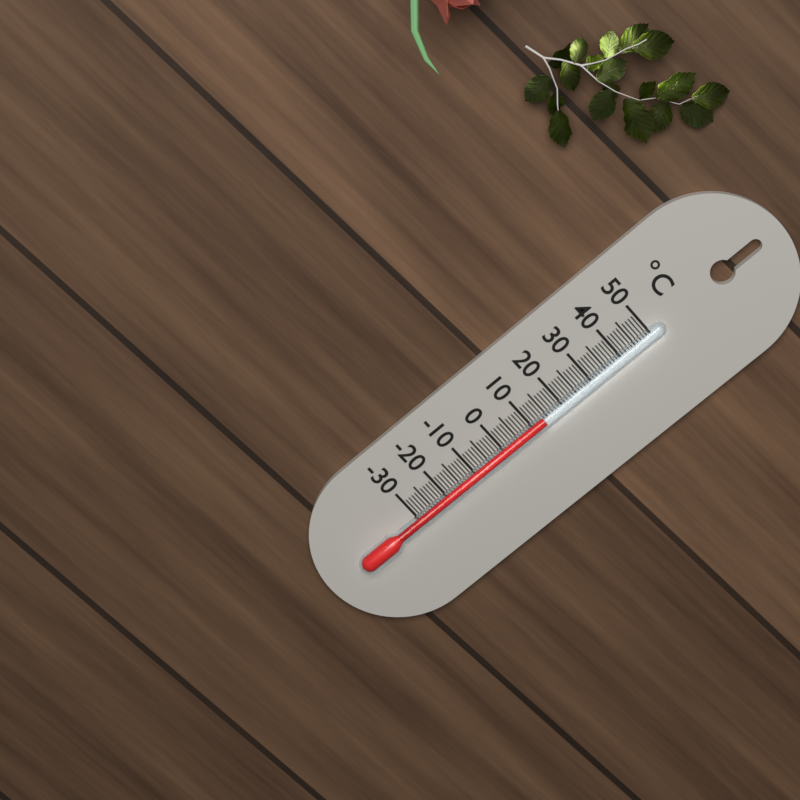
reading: 14 °C
